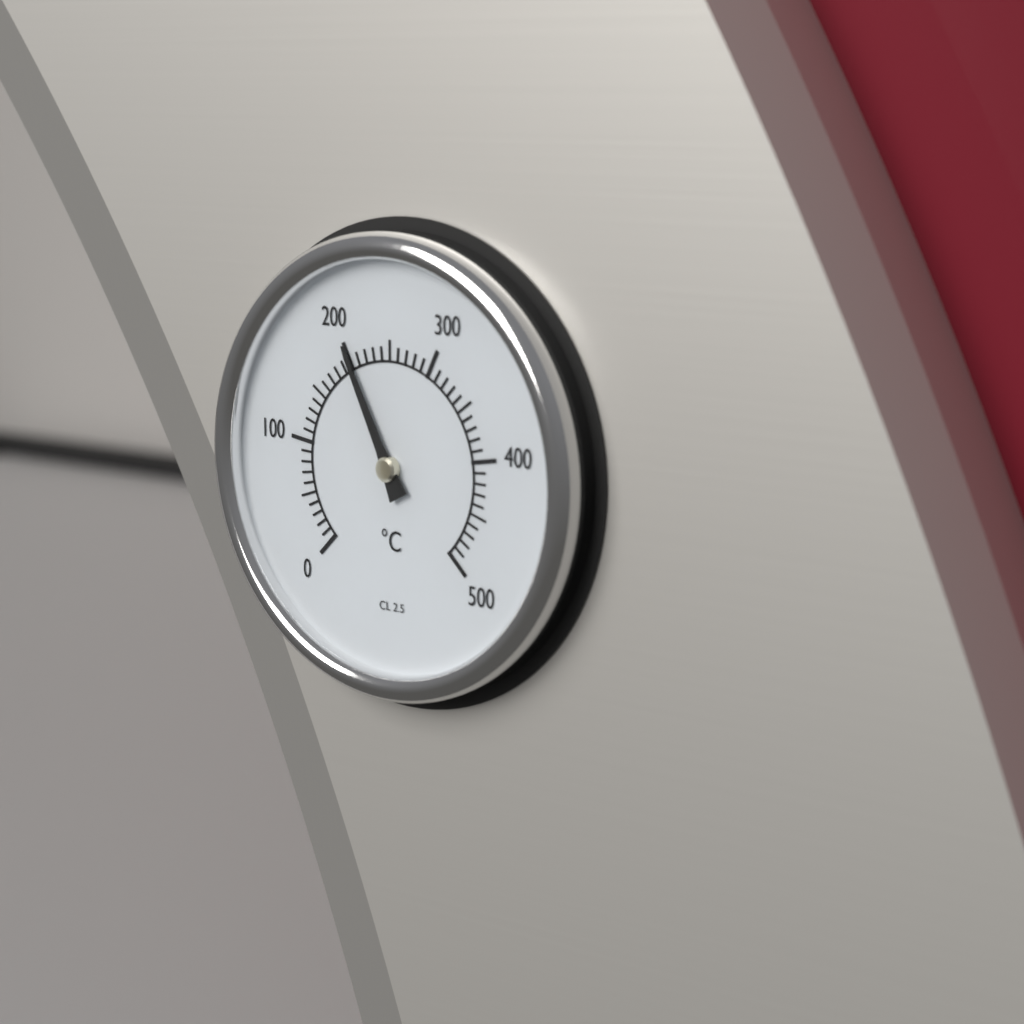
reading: 200 °C
